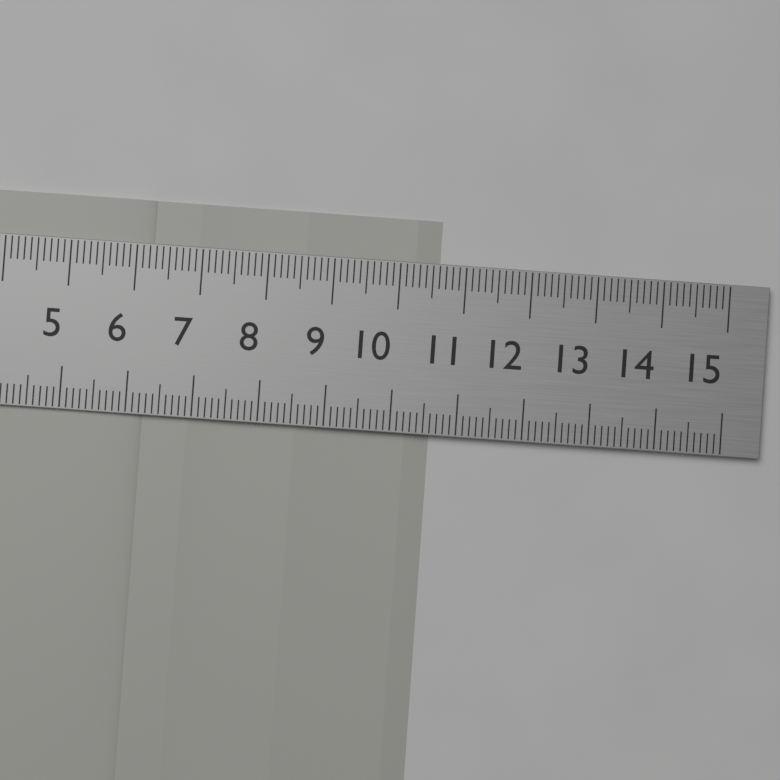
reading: 10.6 cm
